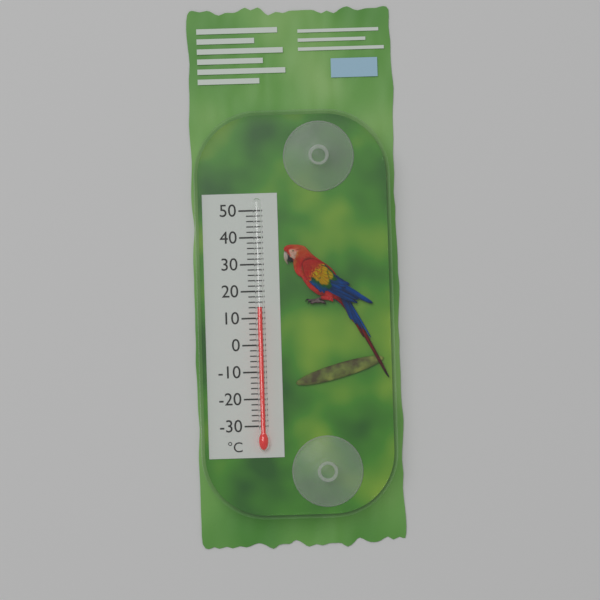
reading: 14 °C
